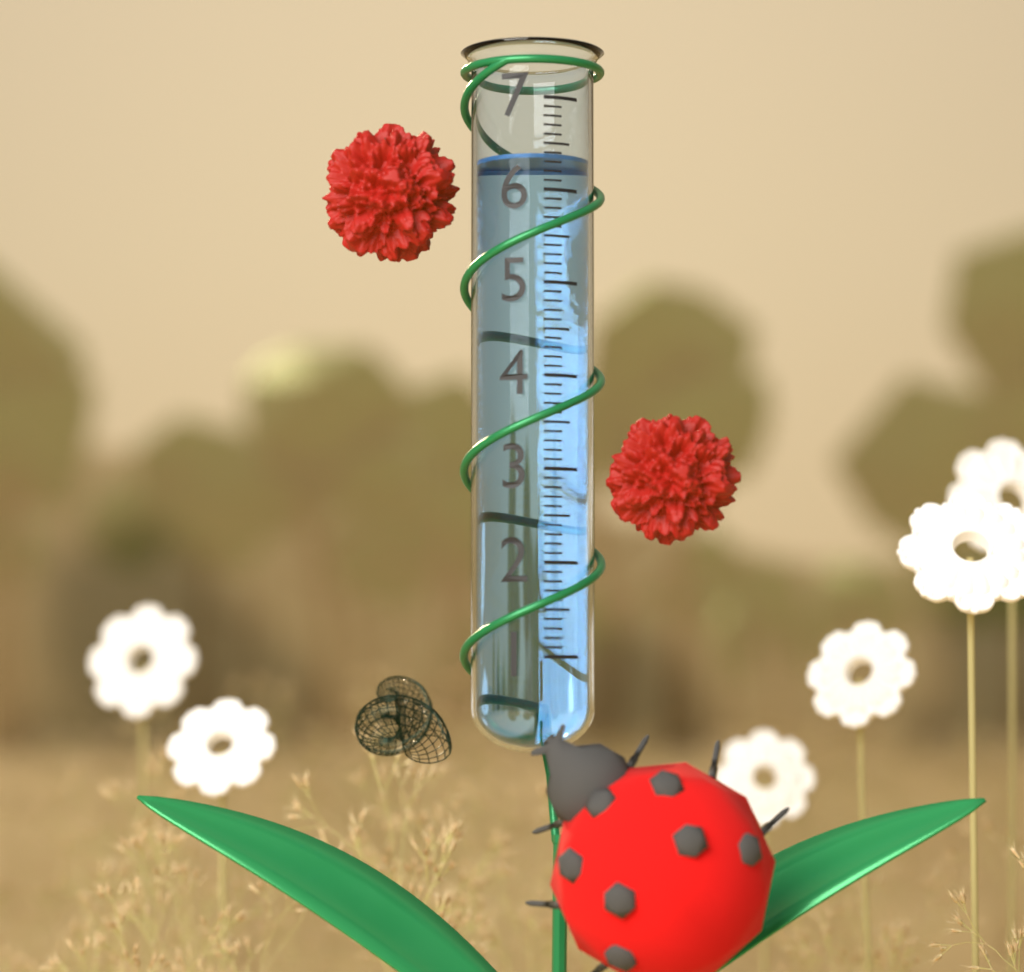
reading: 6.4 (no unit)
